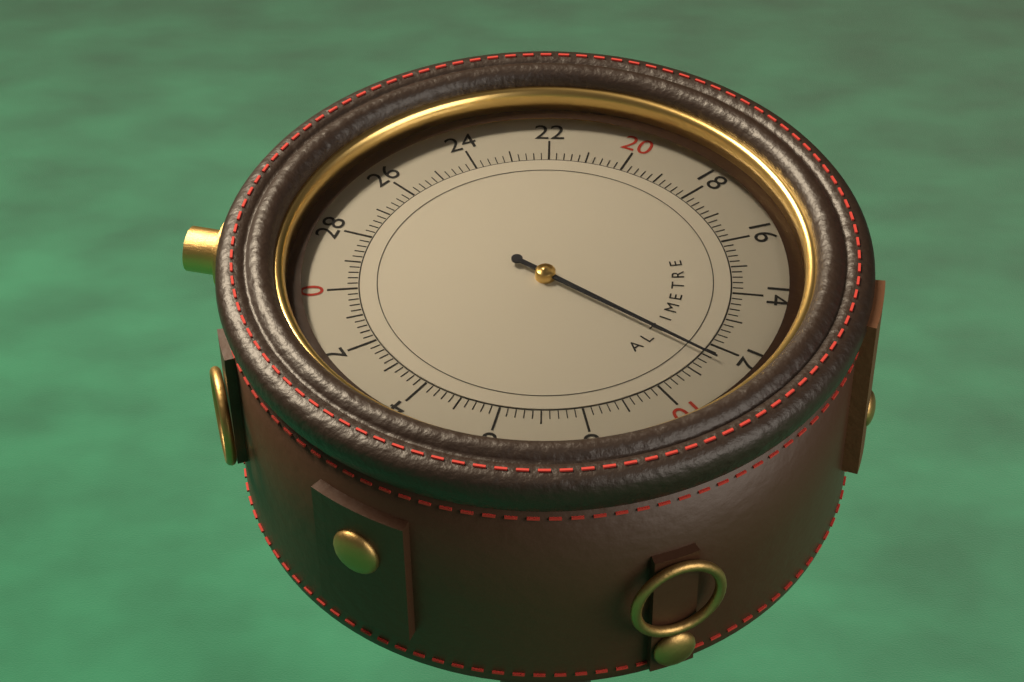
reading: 11.6 (no unit)
